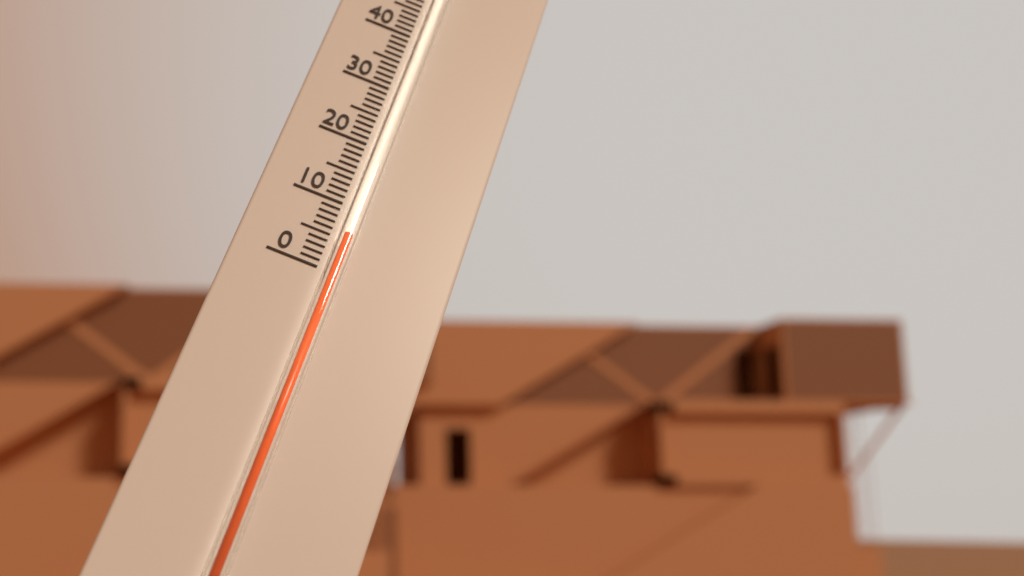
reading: 5 °C
